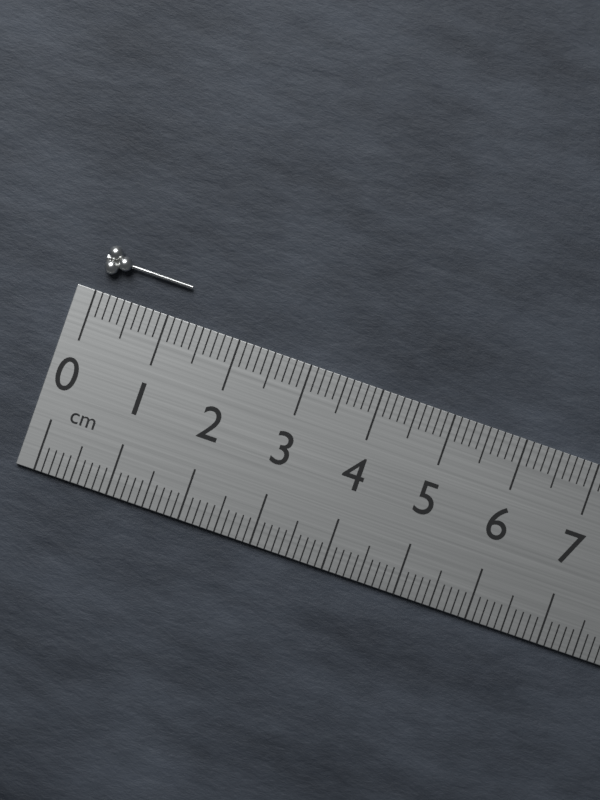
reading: 1.2 cm
